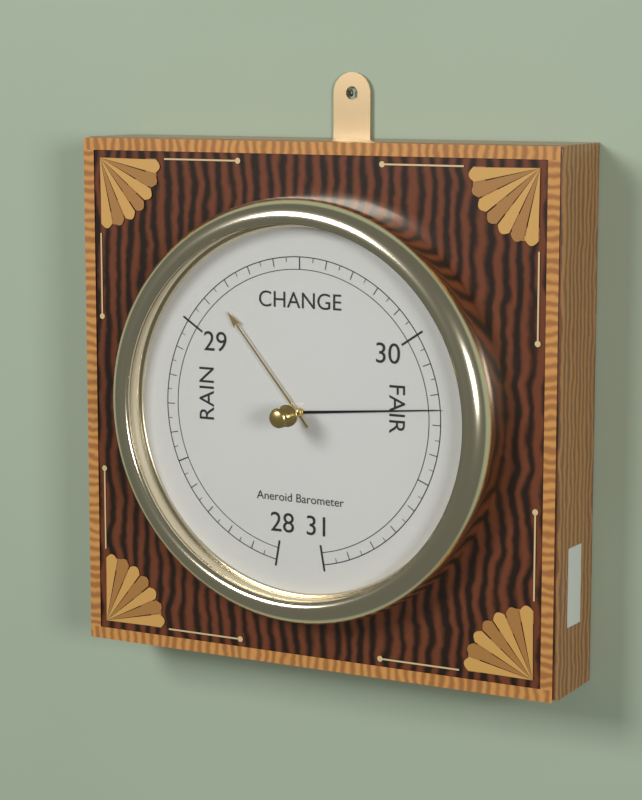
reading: 30.25 inHg
